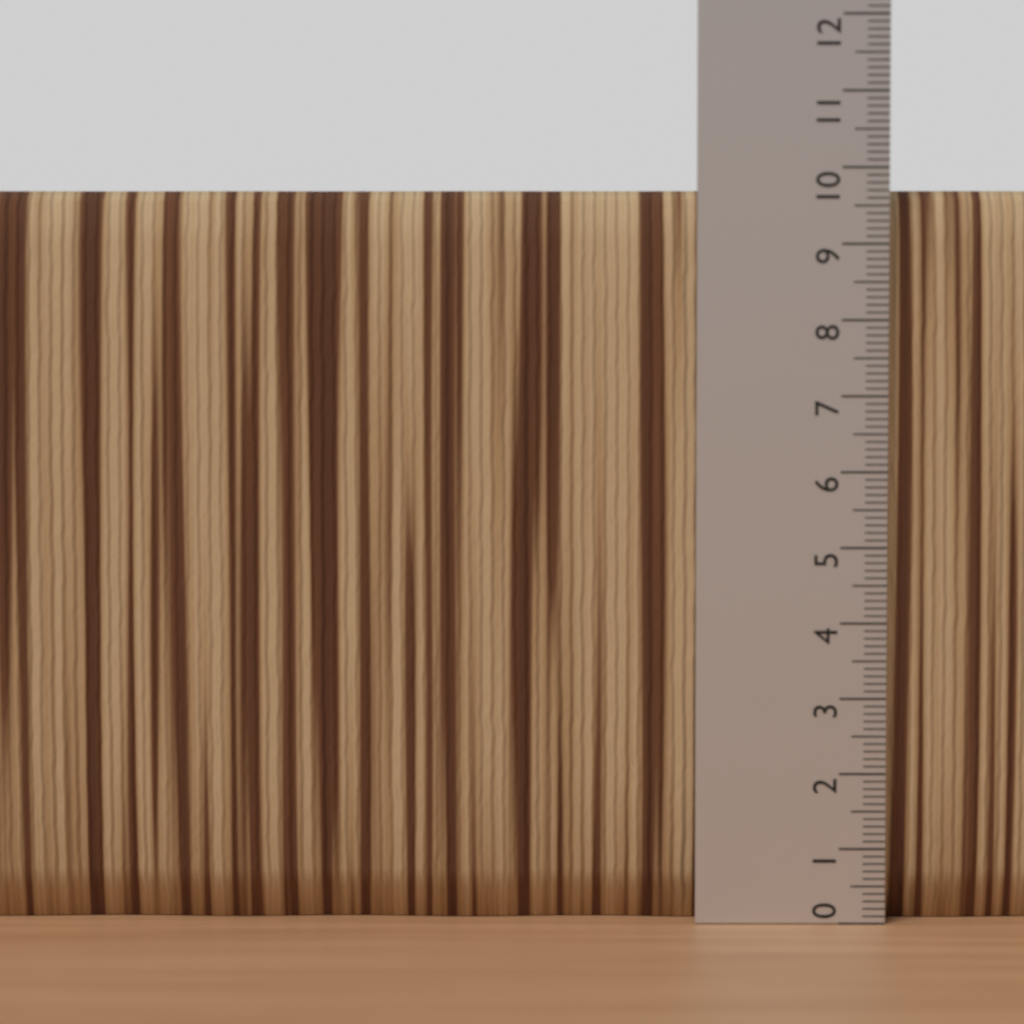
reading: 9.7 (no unit)
